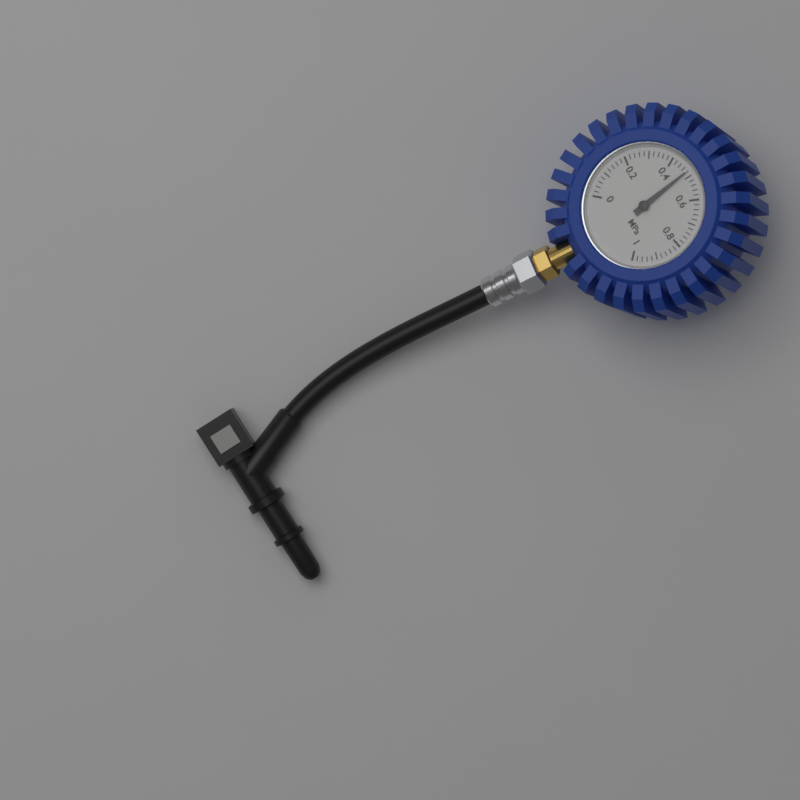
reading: 0.48 MPa
